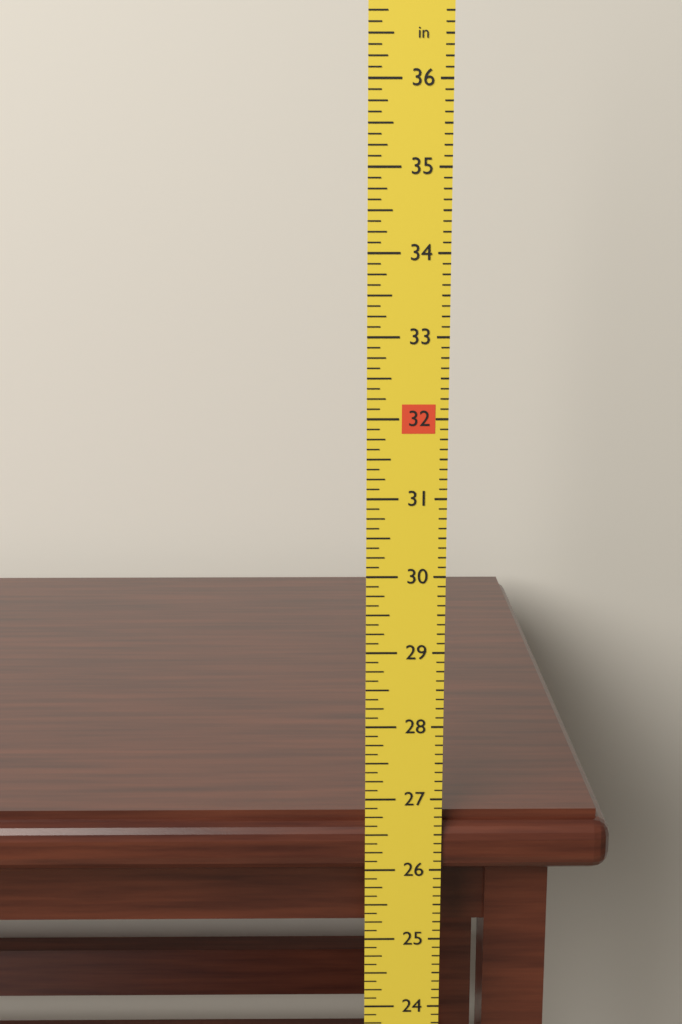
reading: 26.750 in
